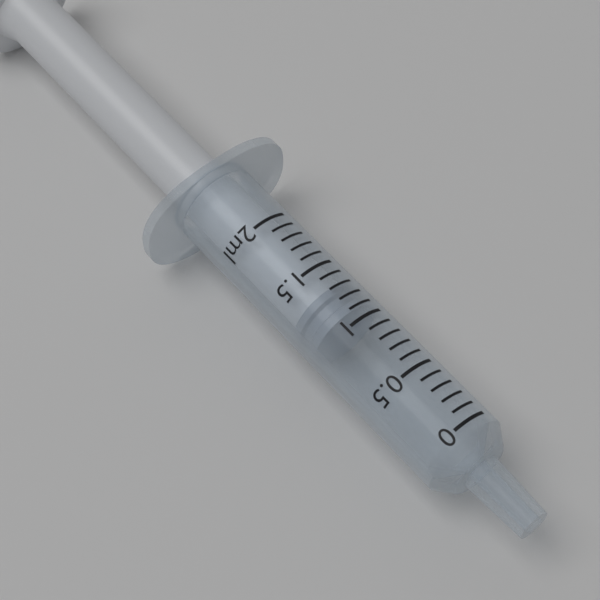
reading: 1.1 ml
